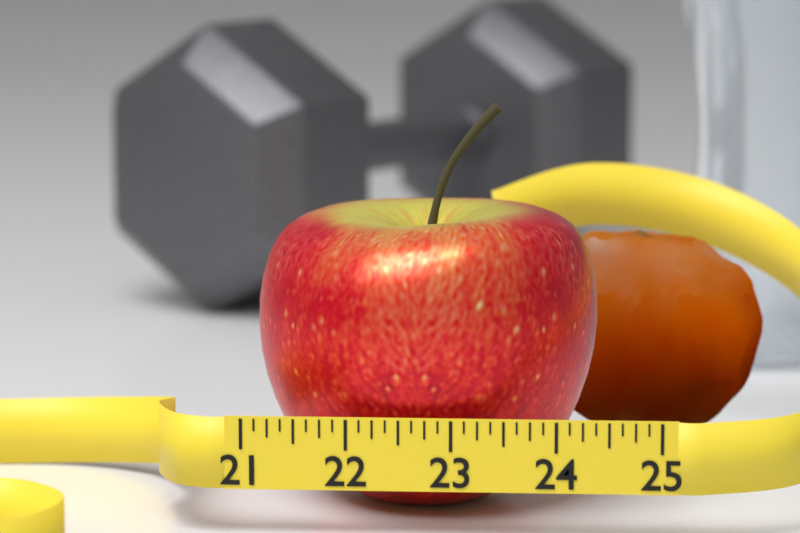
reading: 24.375 (no unit)
